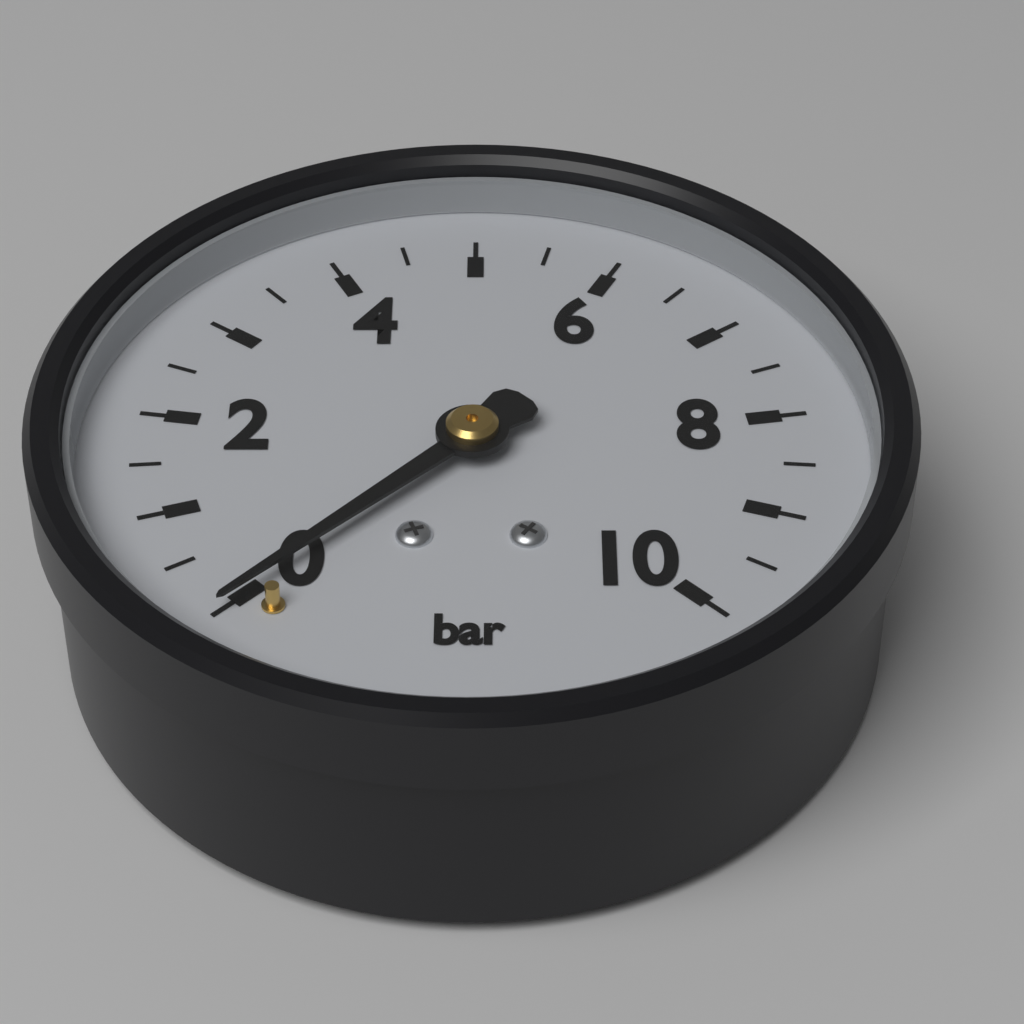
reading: 0.0 bar
